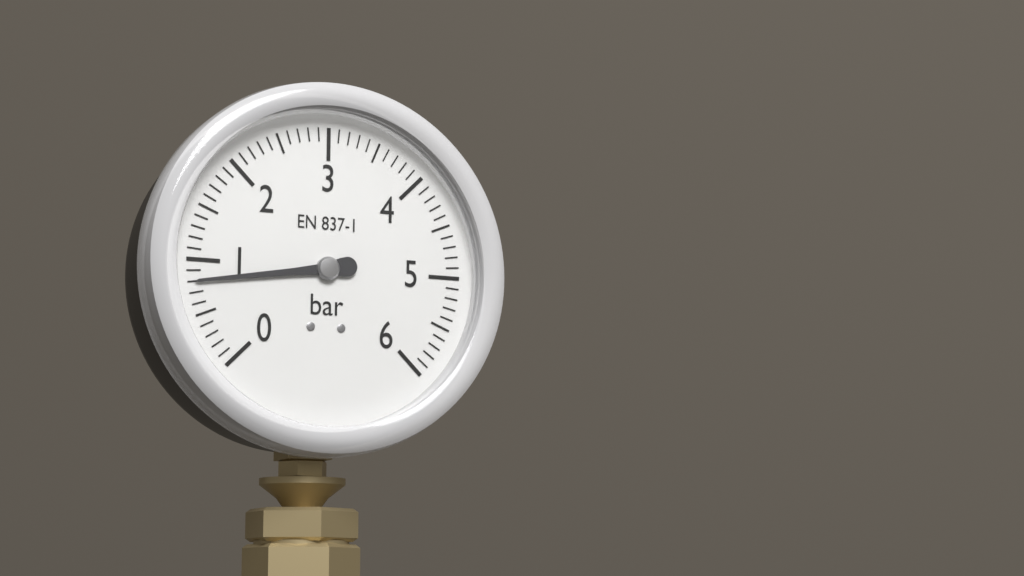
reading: 0.8 bar
